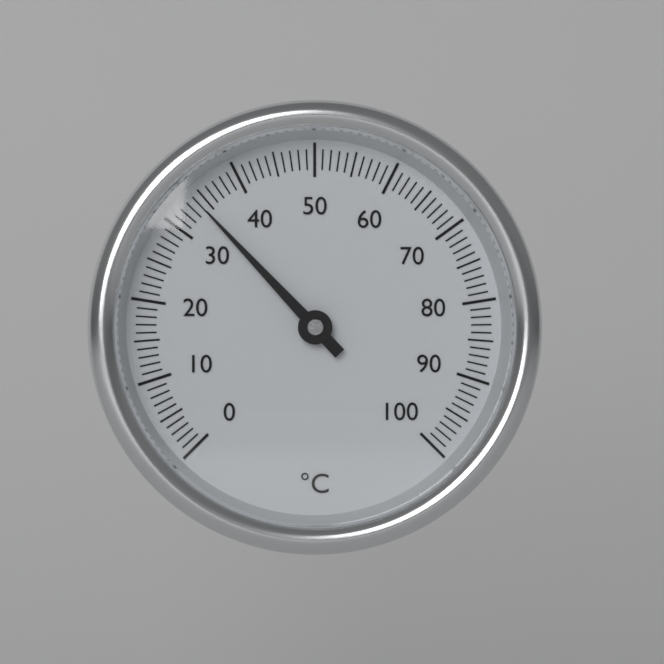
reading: 34 °C
